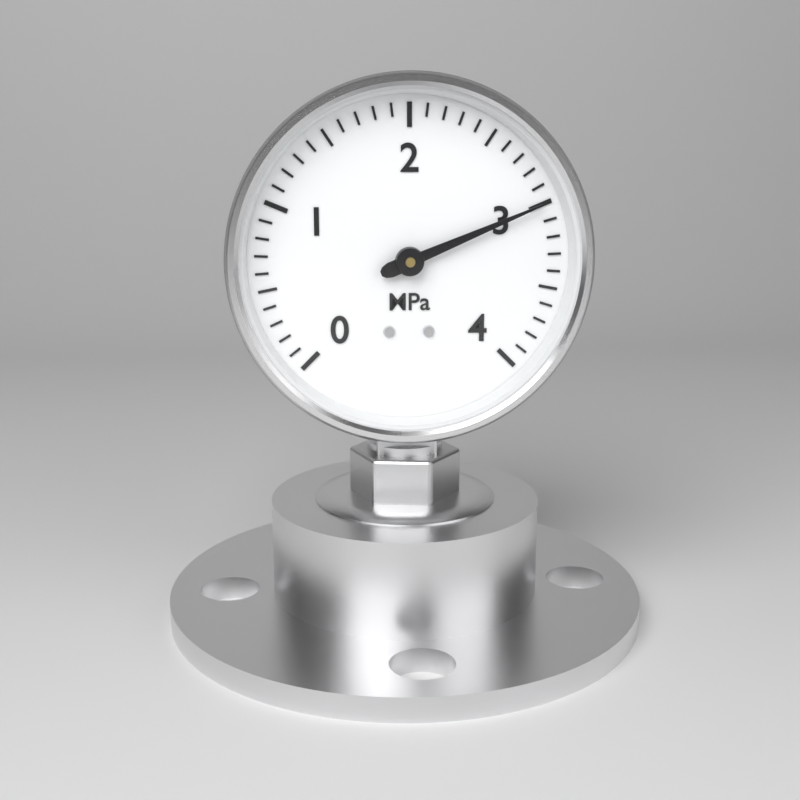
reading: 3.0 MPa
